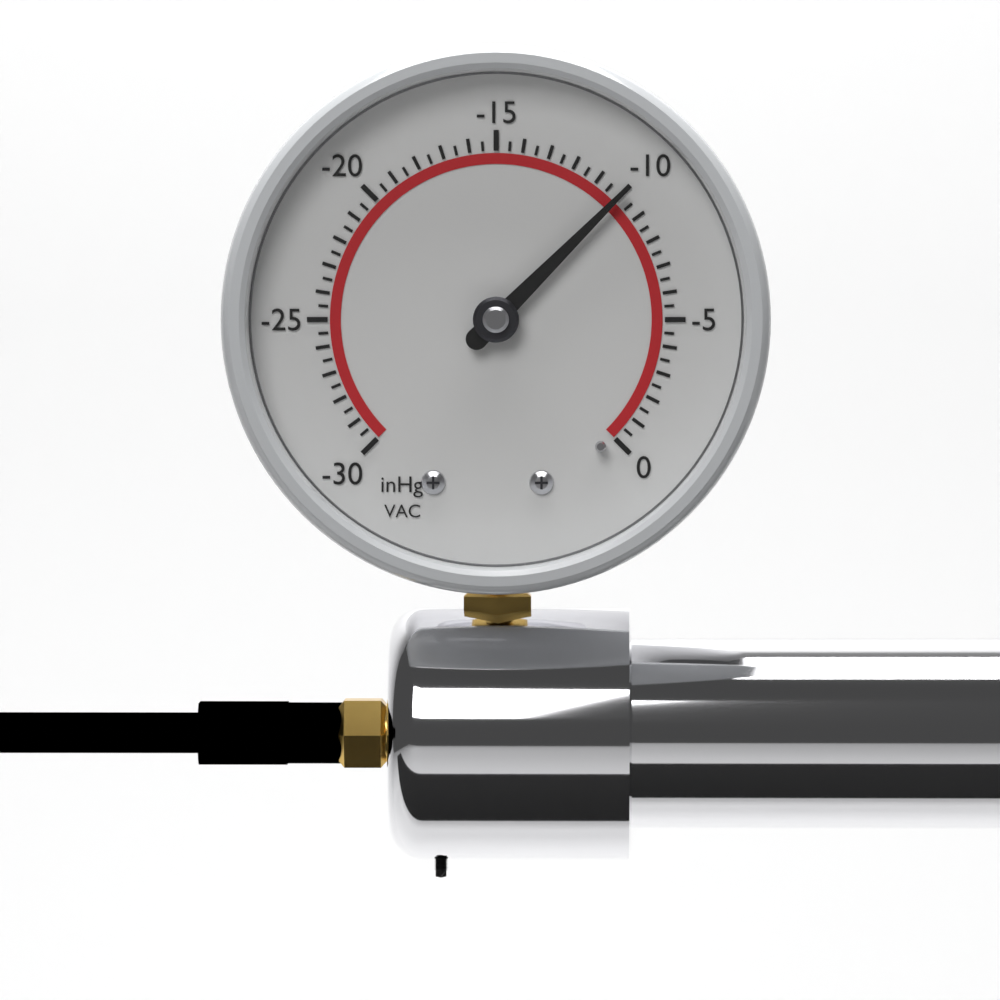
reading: -10.0 inHg
